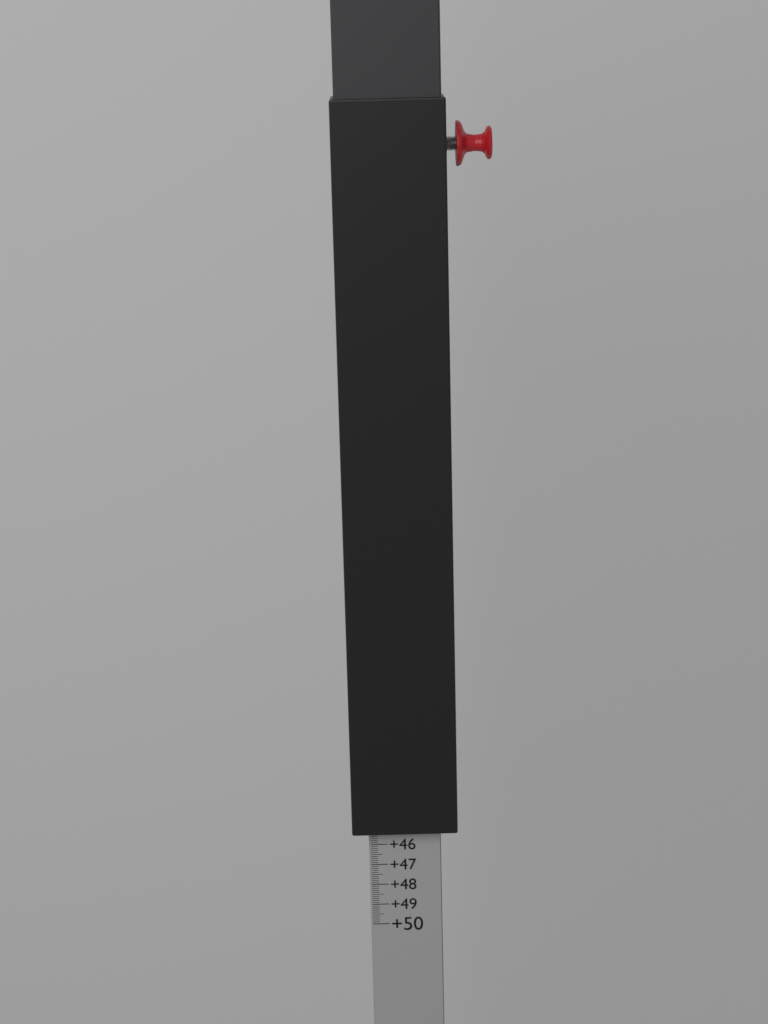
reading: 45.3 (no unit)
